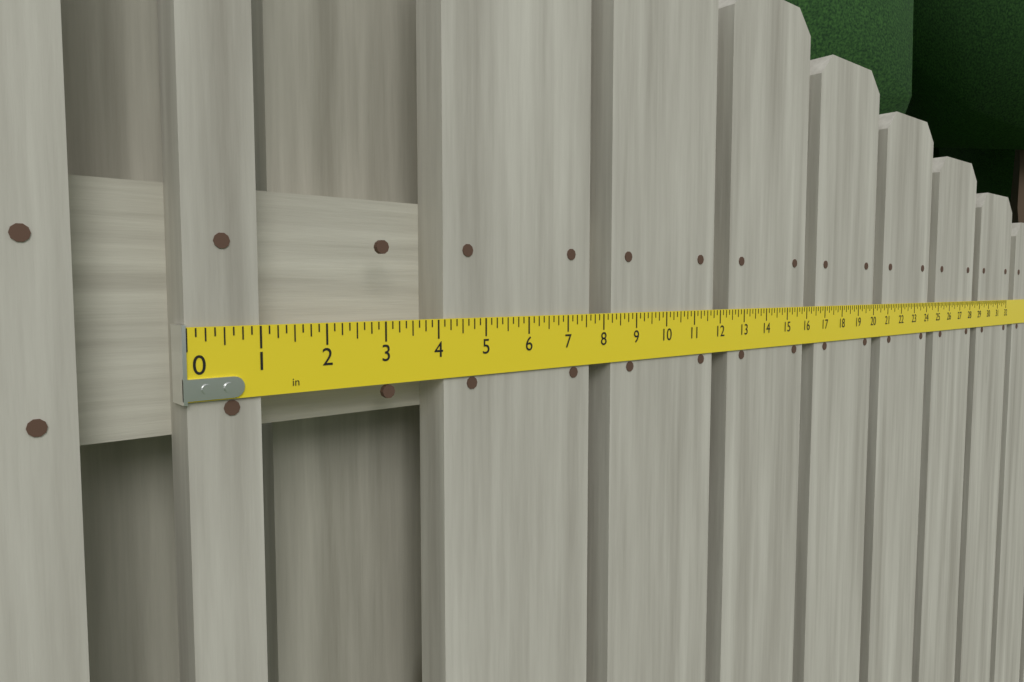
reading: 1.000 in
